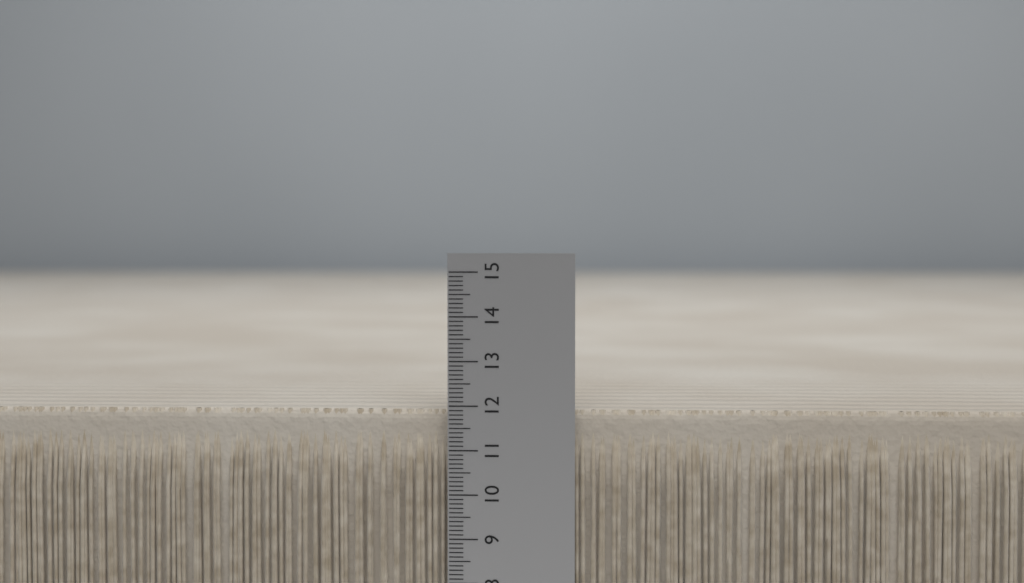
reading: 11.9 (no unit)
